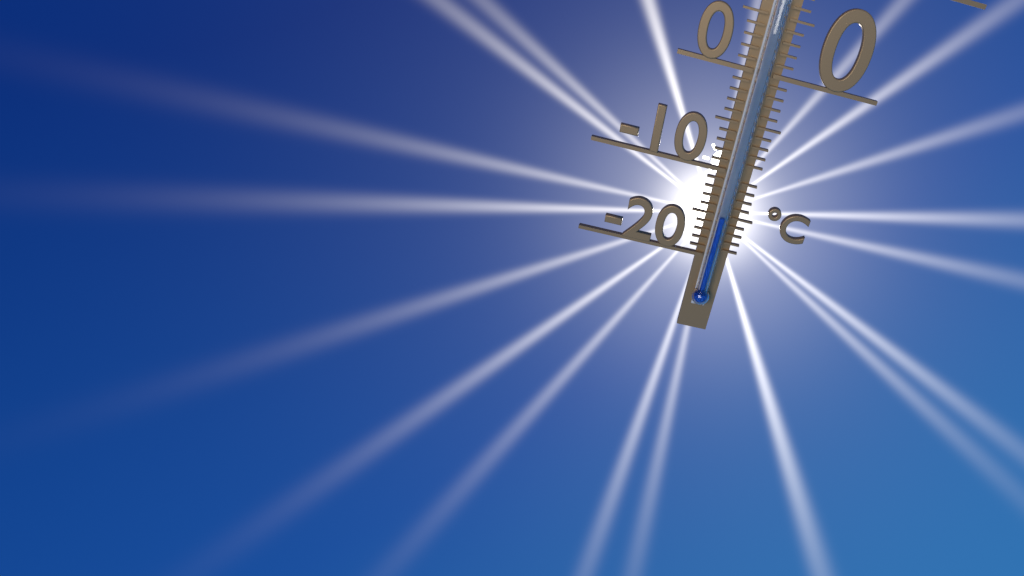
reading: -15 °C
